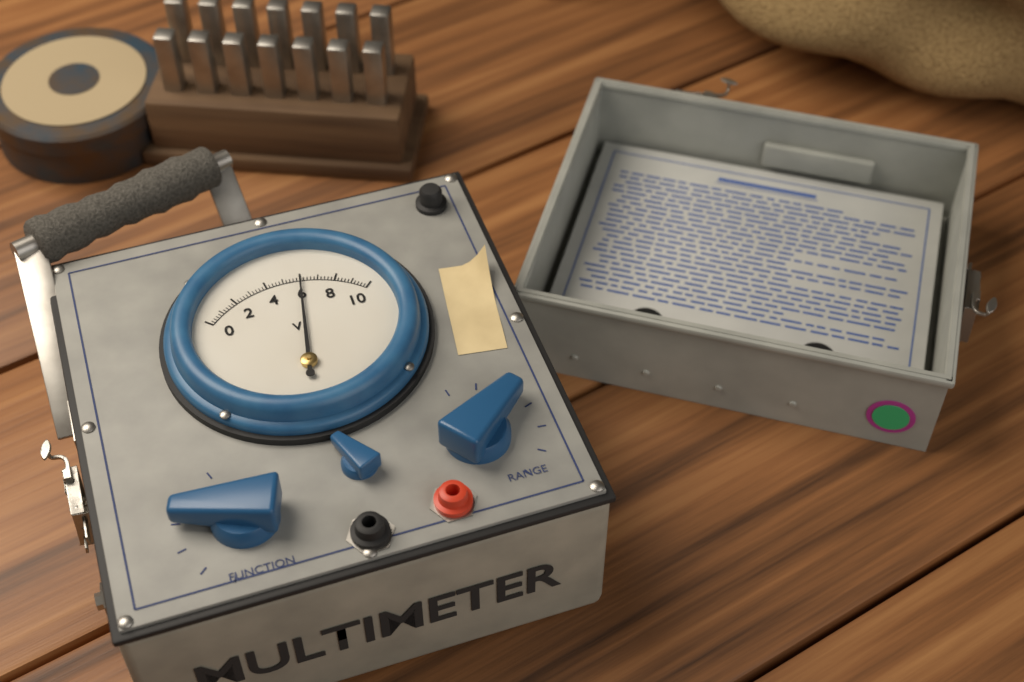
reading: 6.0 V
